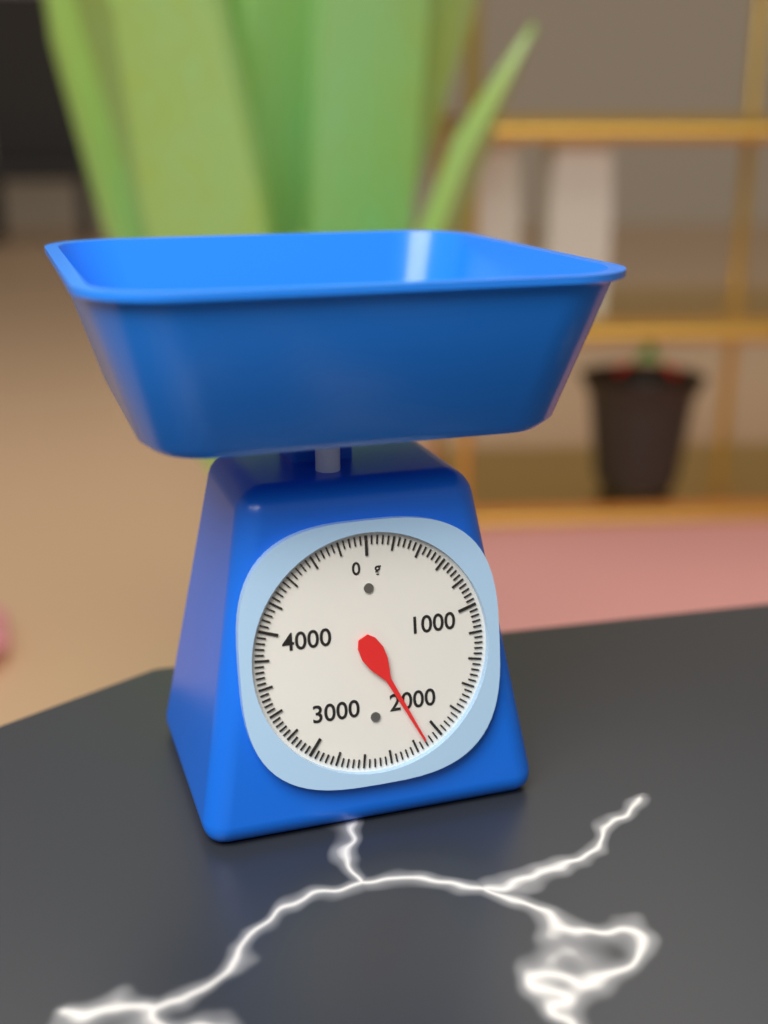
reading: 2120 g
